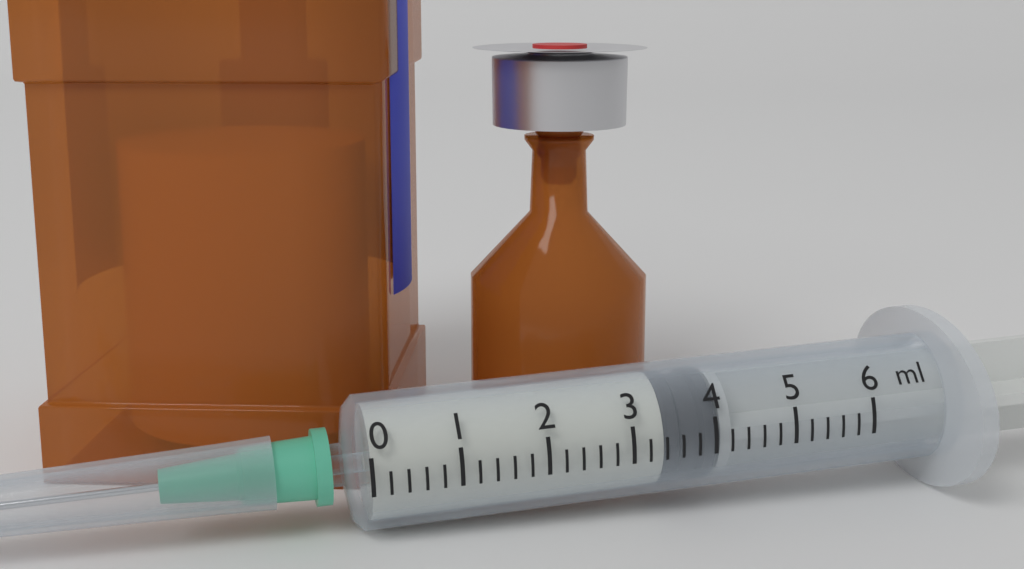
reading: 3.4 ml
